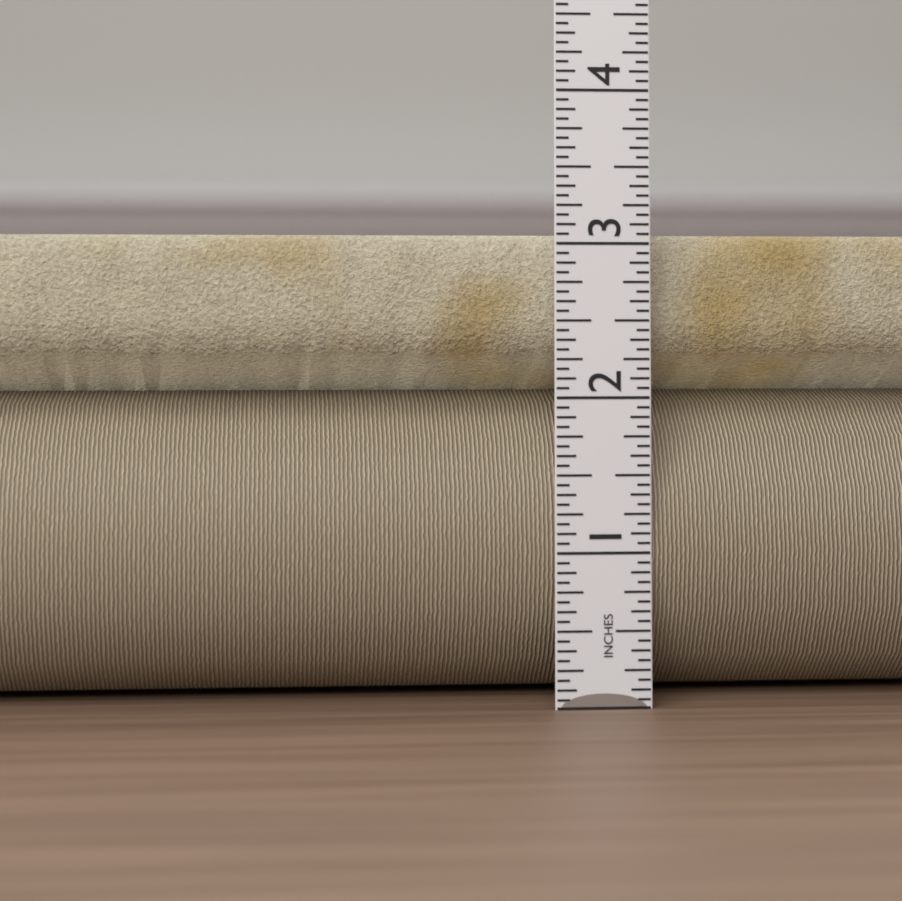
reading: 3.0625 in
